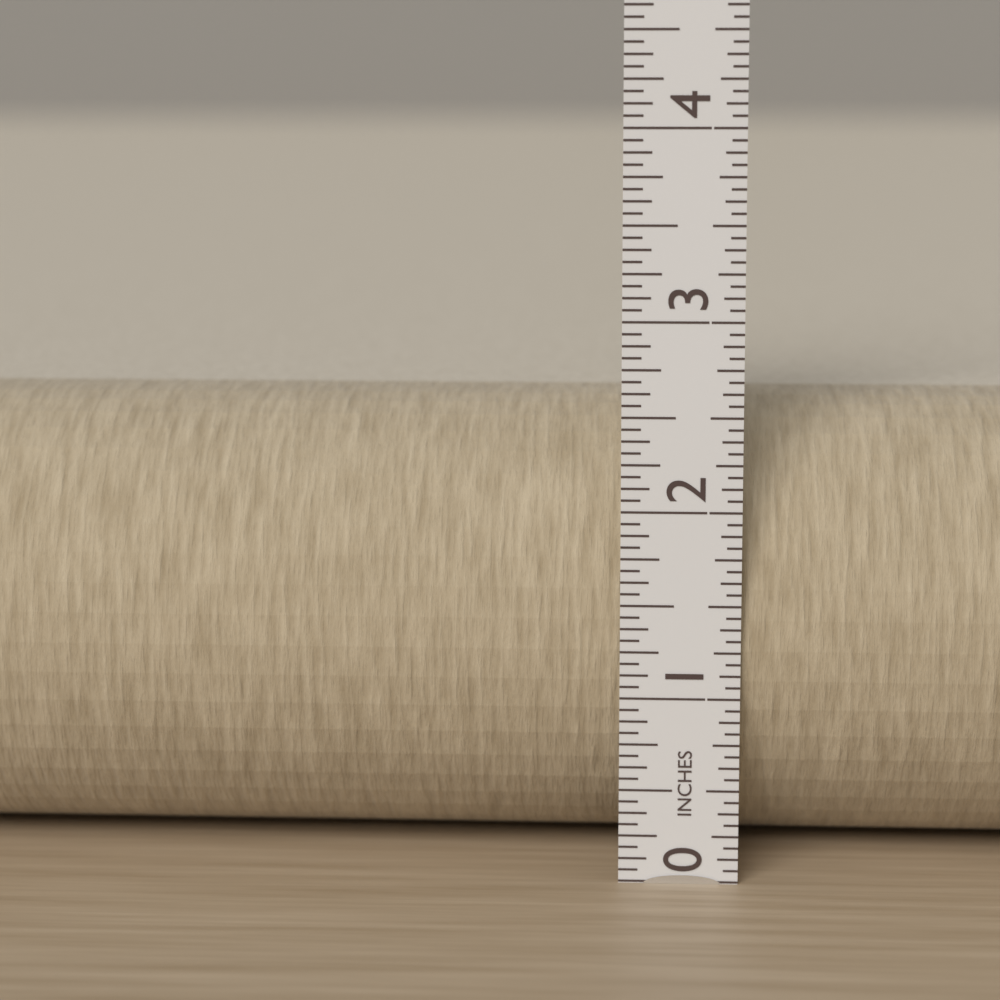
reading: 2.5000 in
